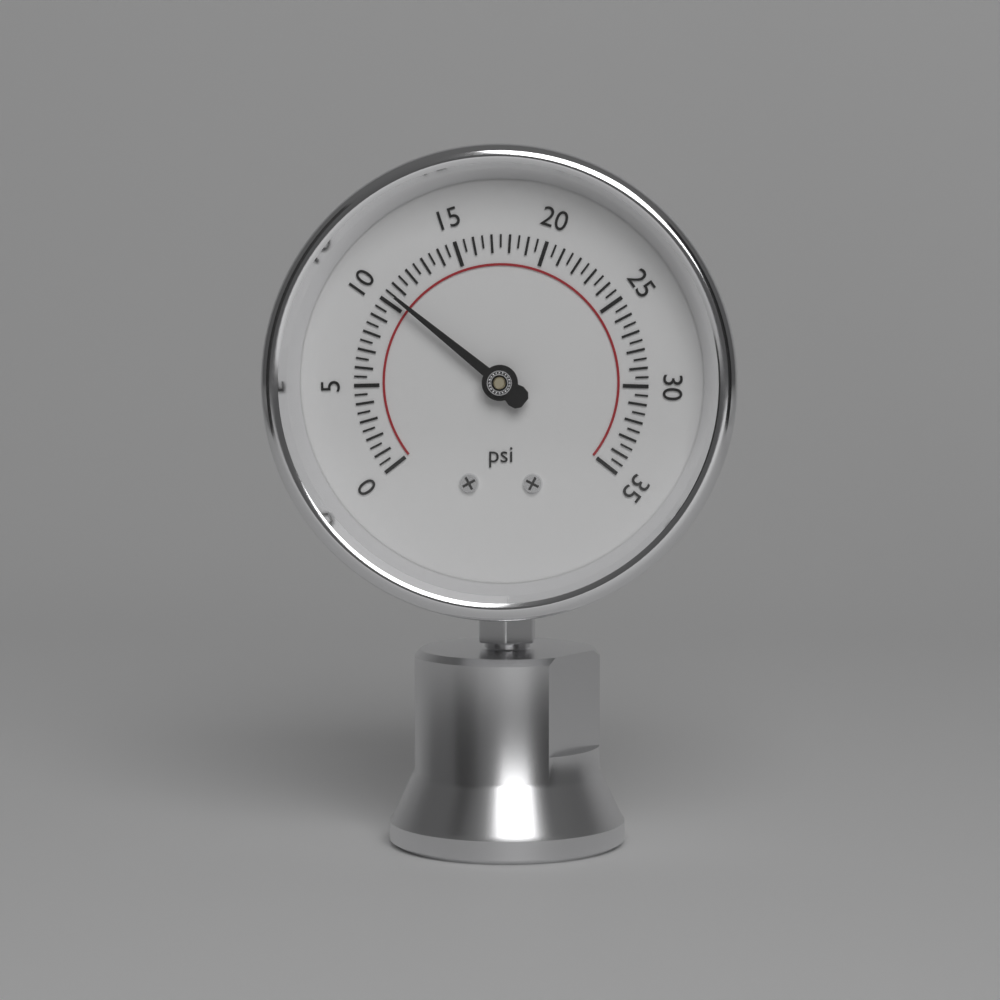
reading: 10.5 psi
